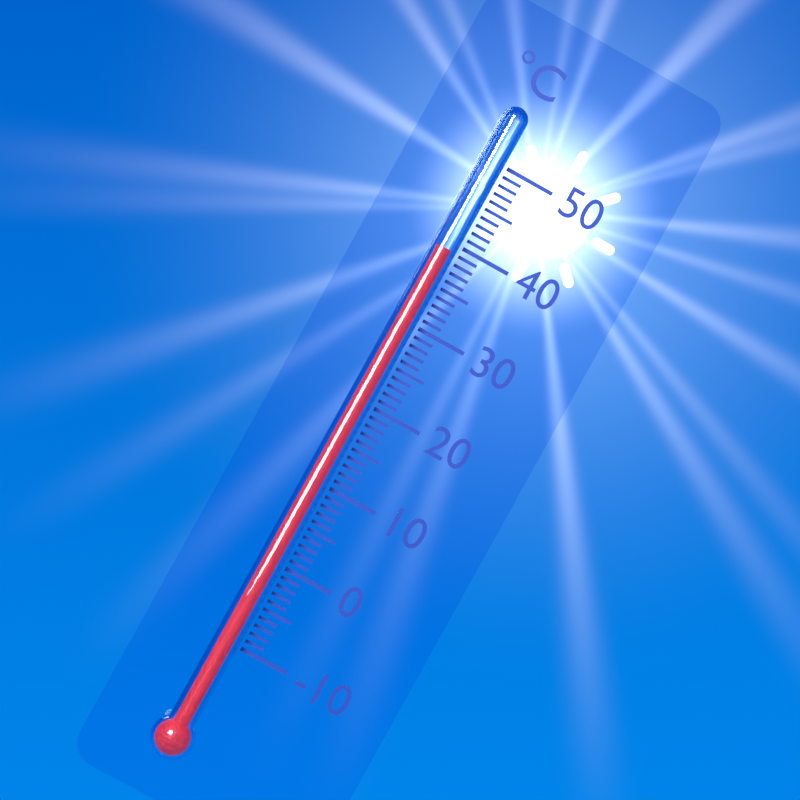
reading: 39 °C
